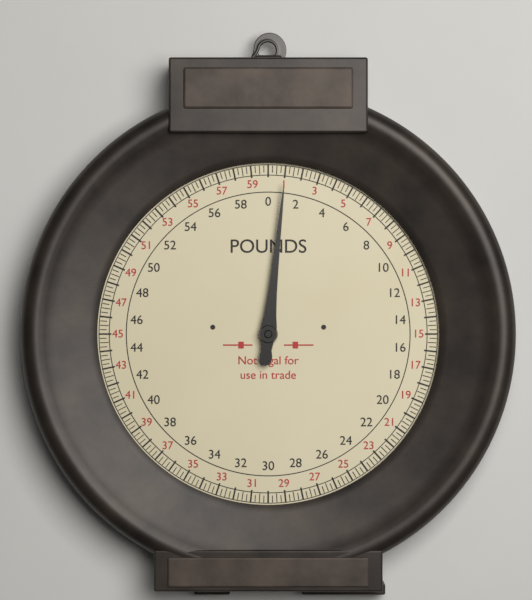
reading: 1.00 pounds
